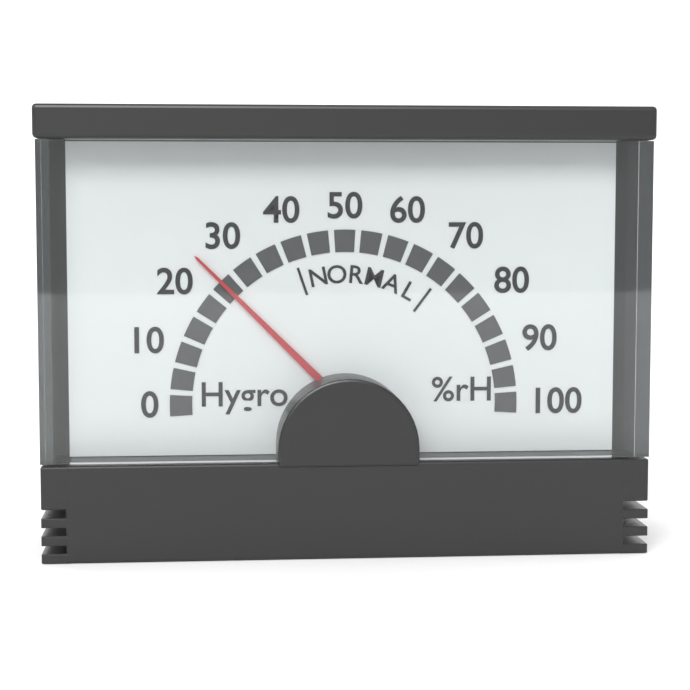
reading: 25 %rH
